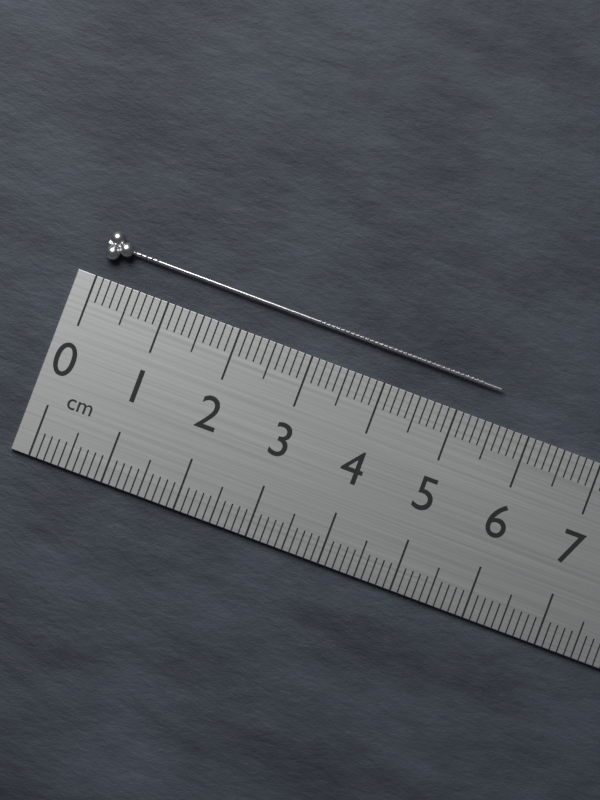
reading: 5.5 cm
